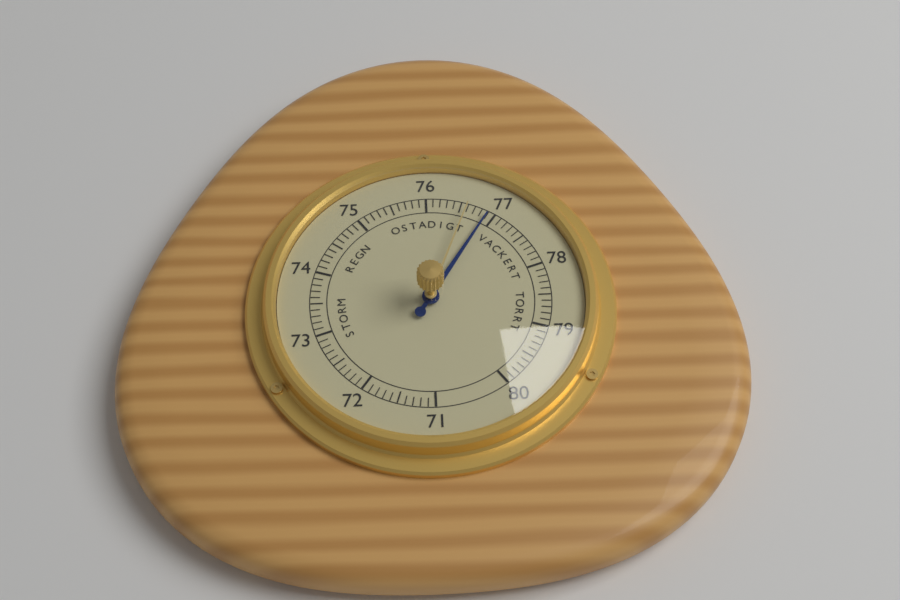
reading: 76.9 (no unit)
